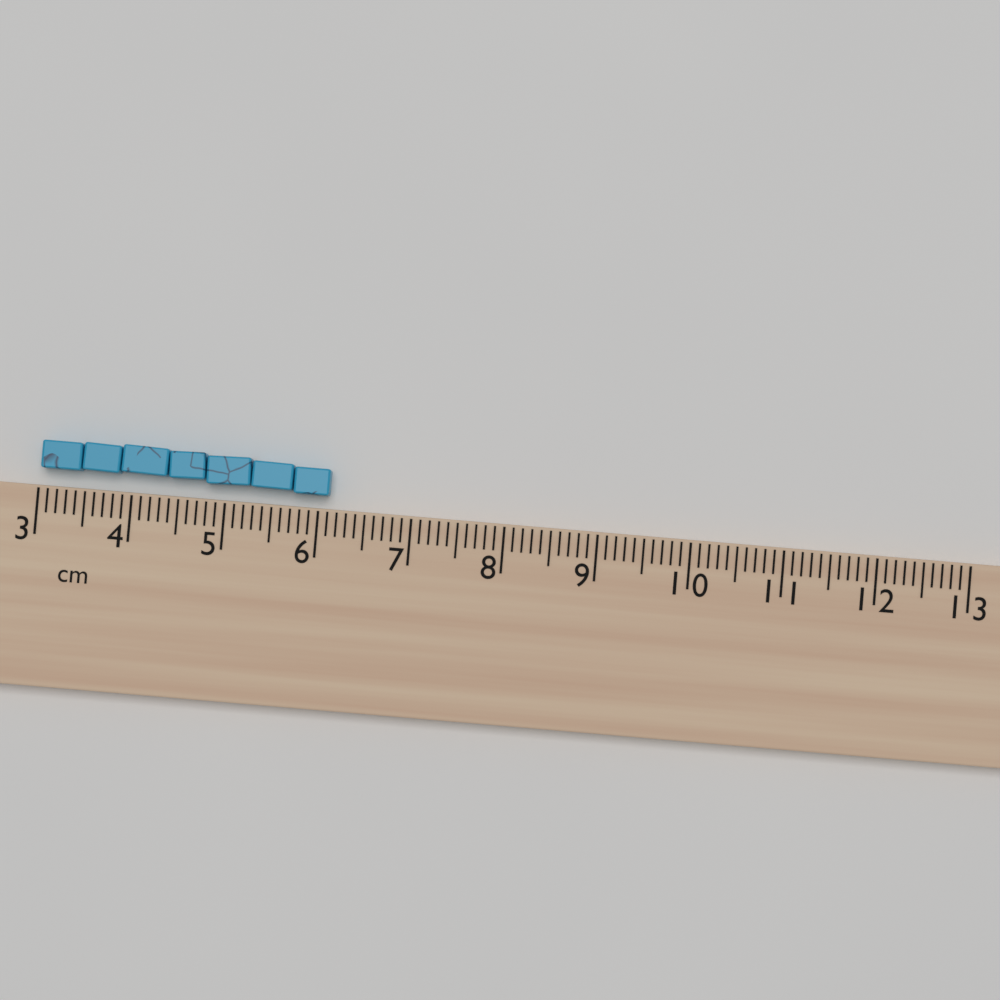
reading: 6.1 cm
